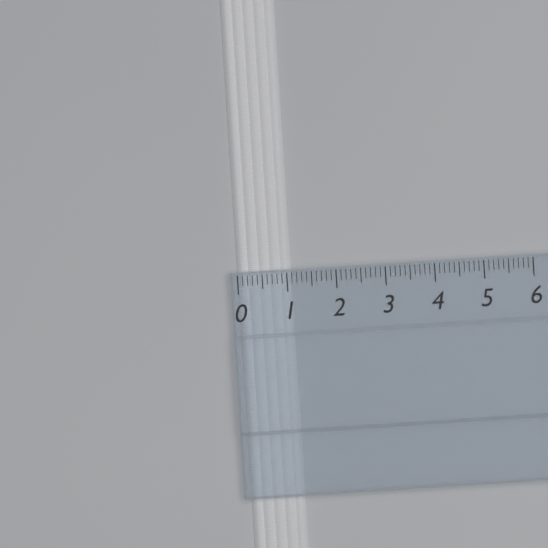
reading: 1.1 (no unit)
